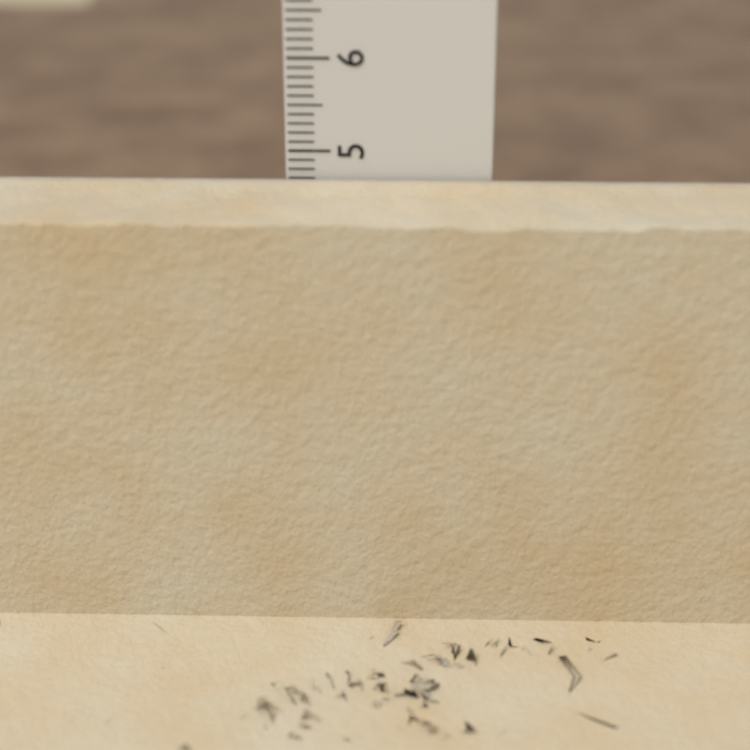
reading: 4.7 cm
